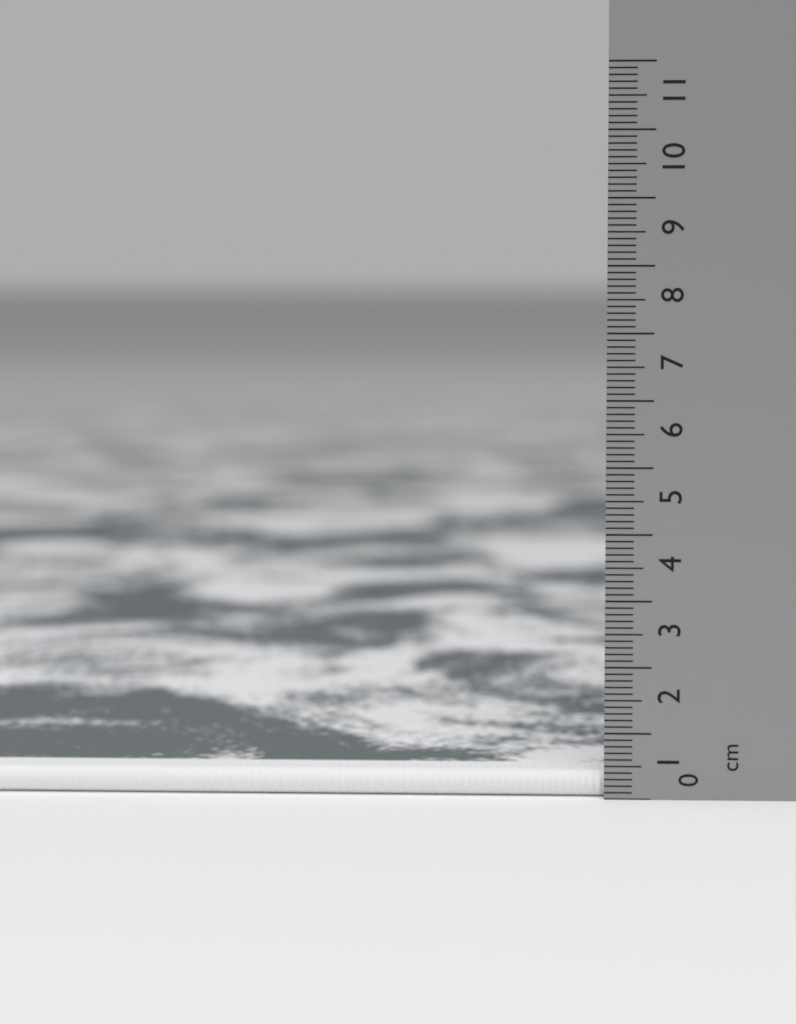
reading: 0.4 cm
